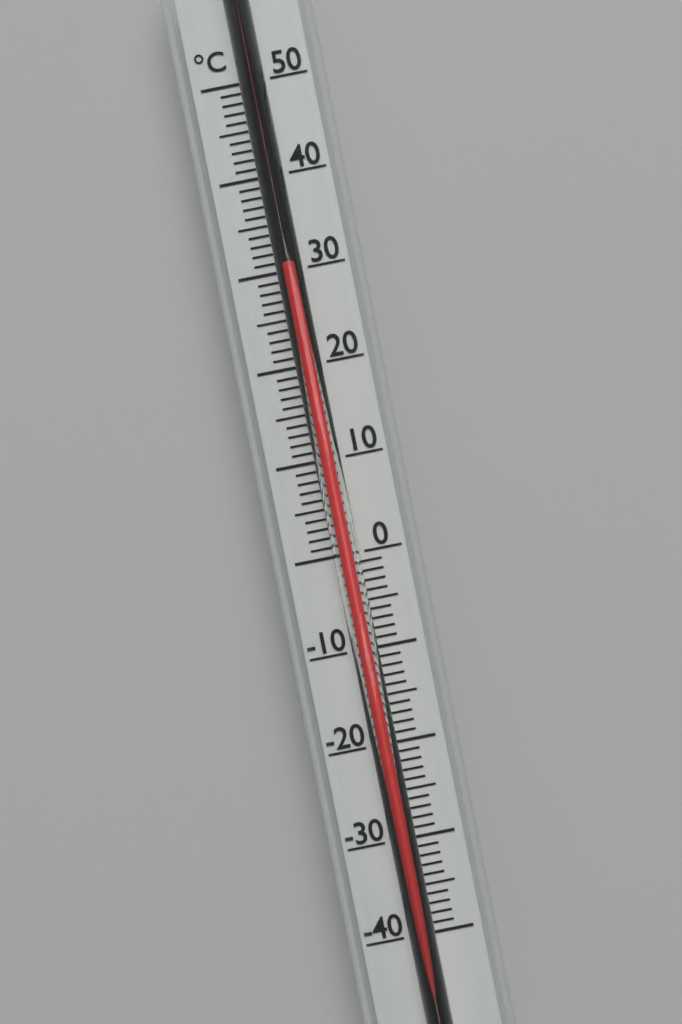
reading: 30 °C
